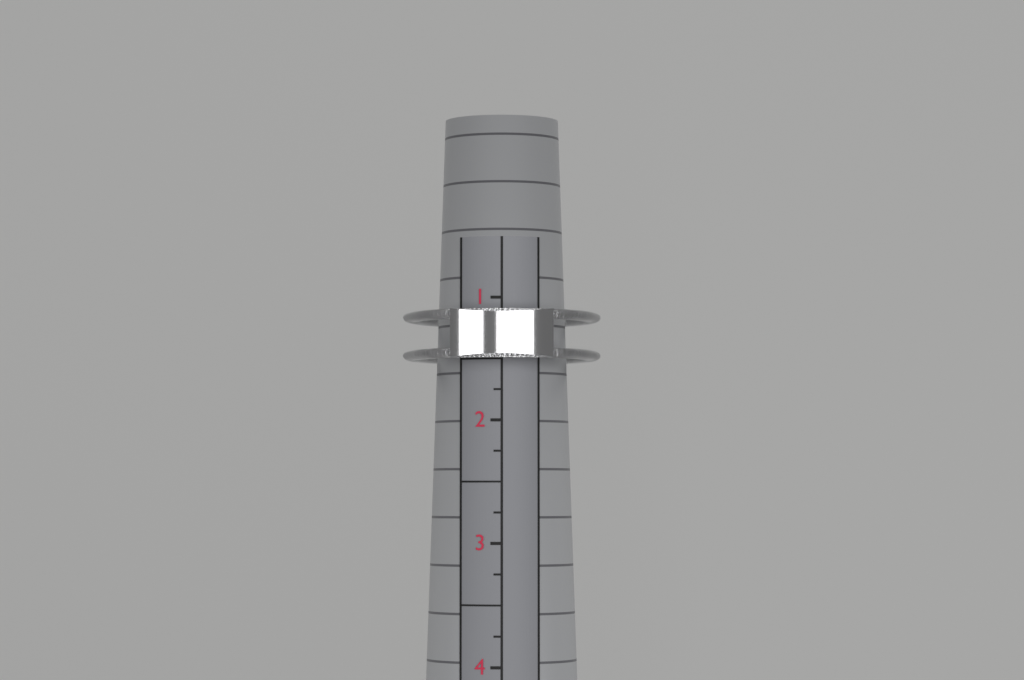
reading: 1.50 (no unit)
